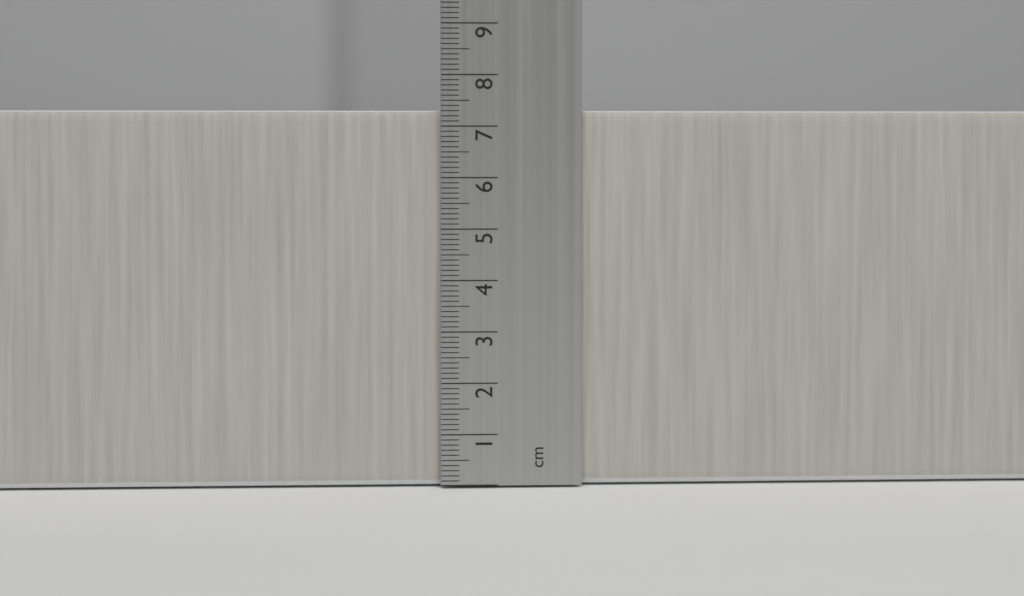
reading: 7.3 cm
